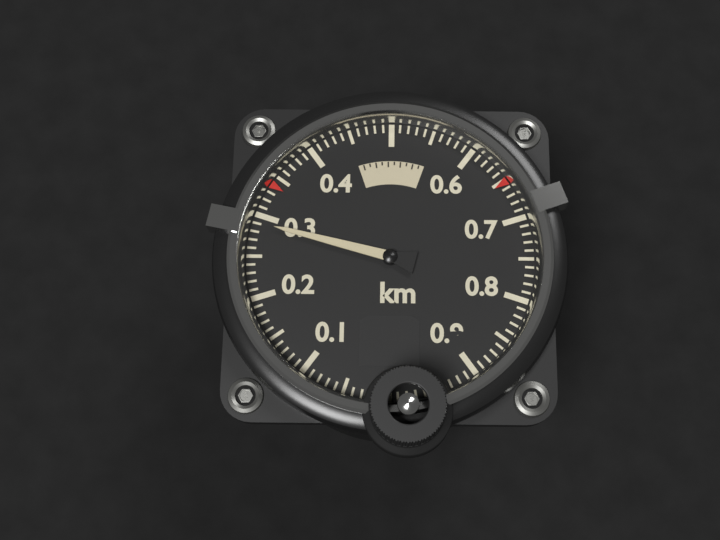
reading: 0.29 km
